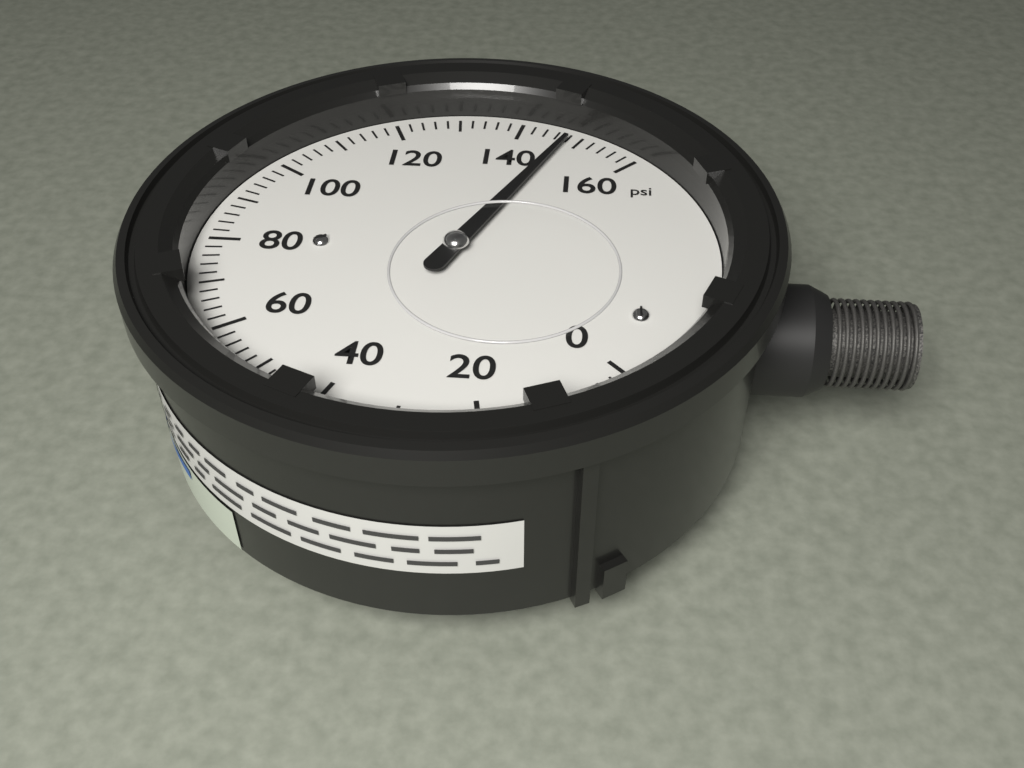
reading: 148 psi
